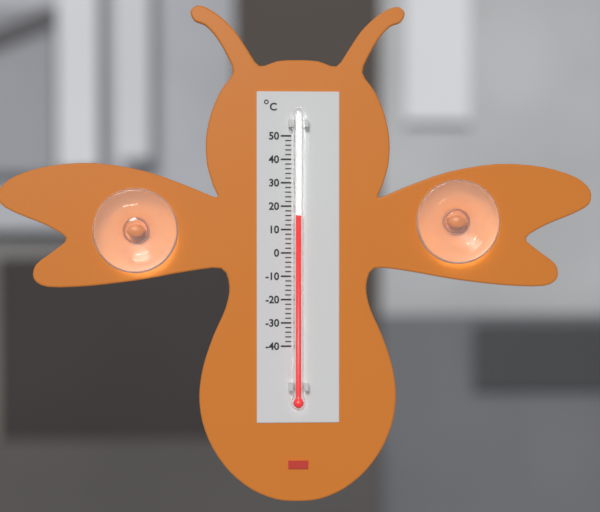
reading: 16 °C
